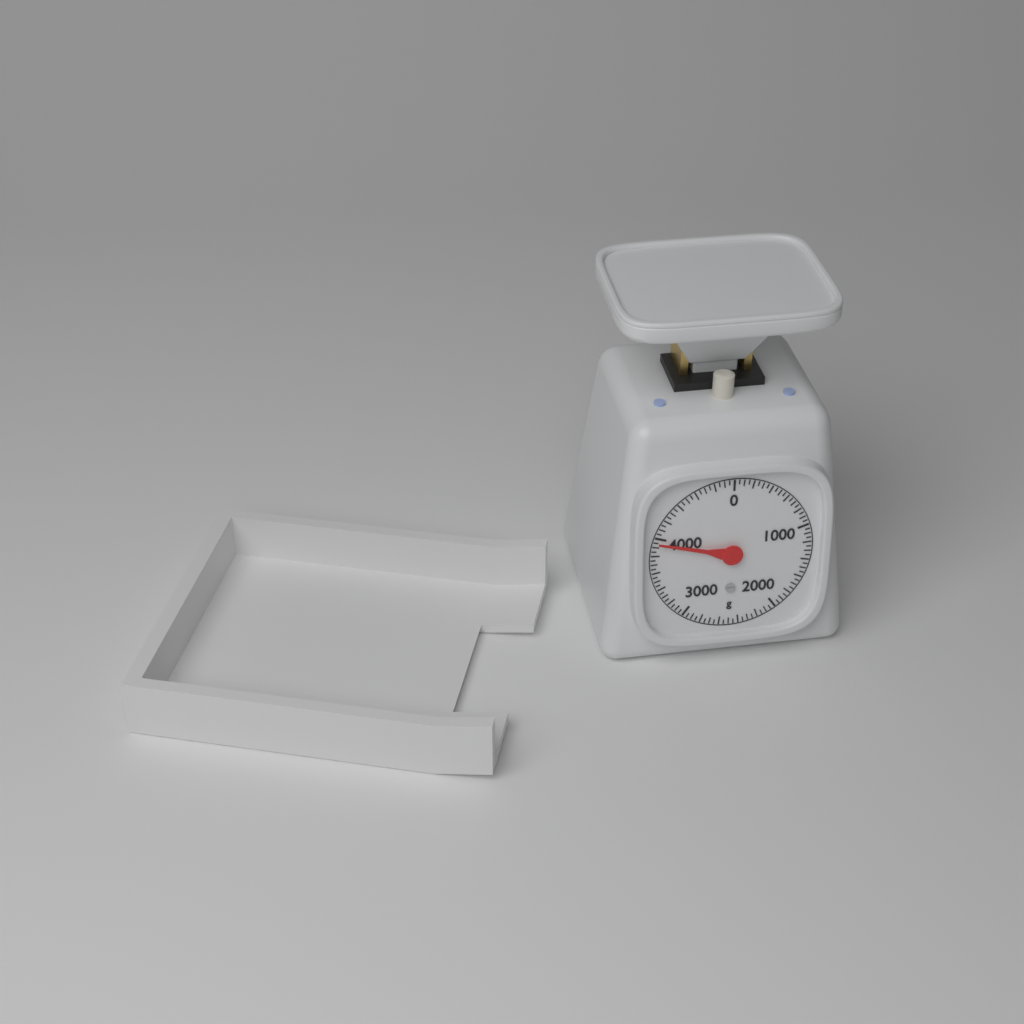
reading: 3950 g
